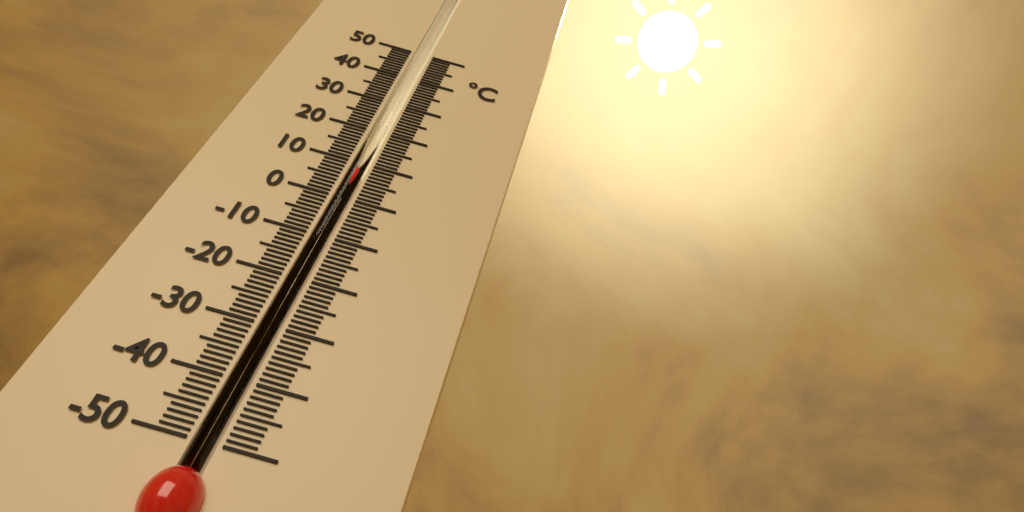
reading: 8 °C
